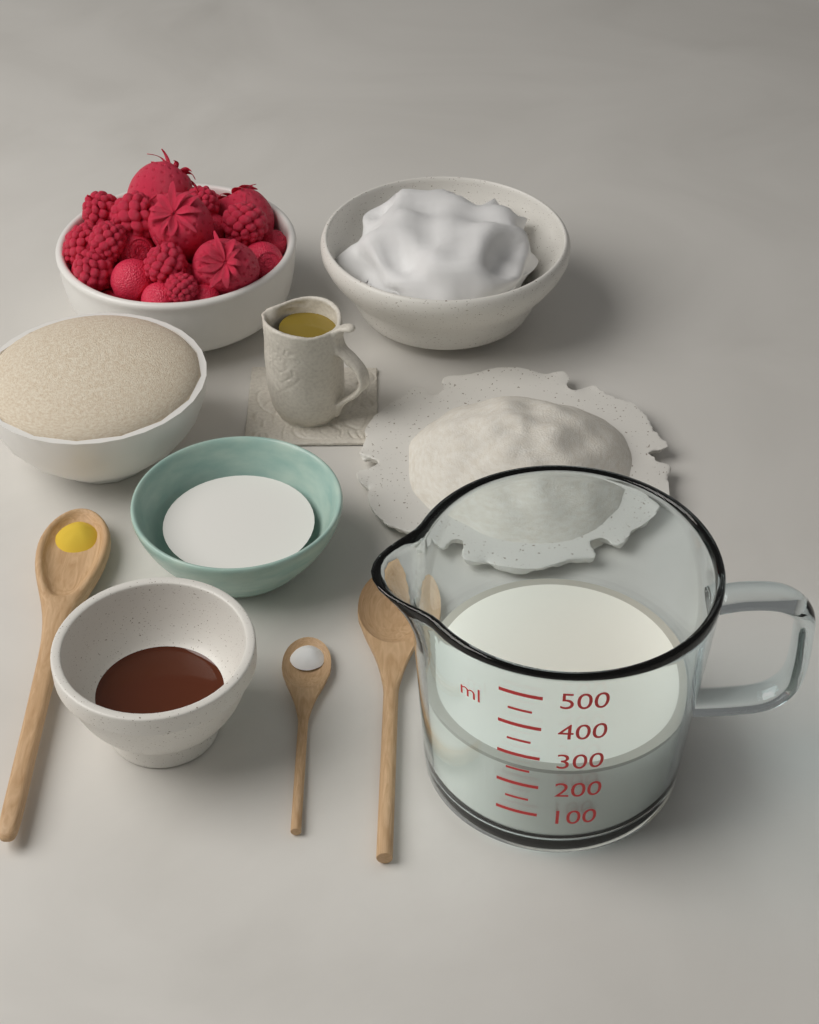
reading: 250 ml
